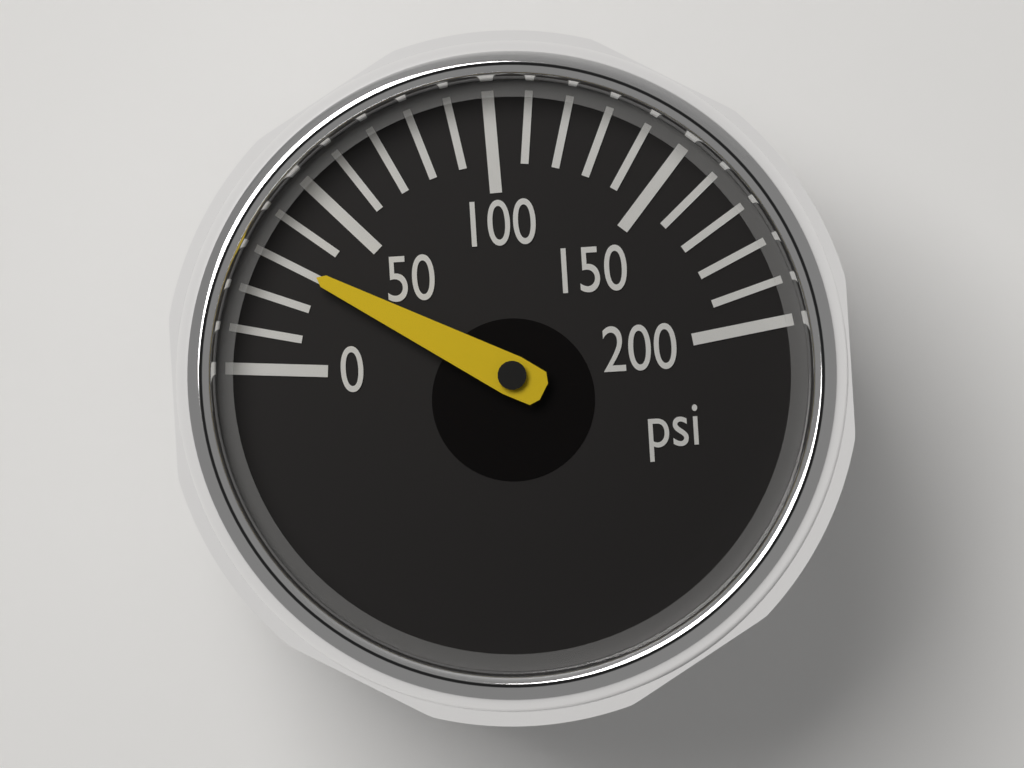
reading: 30 psi
